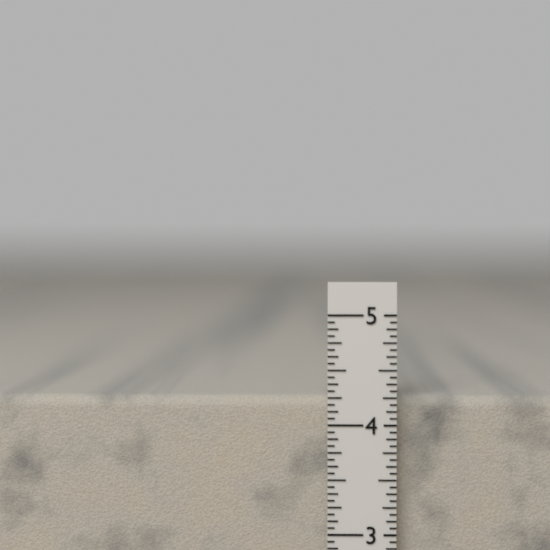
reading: 4.2500 in
